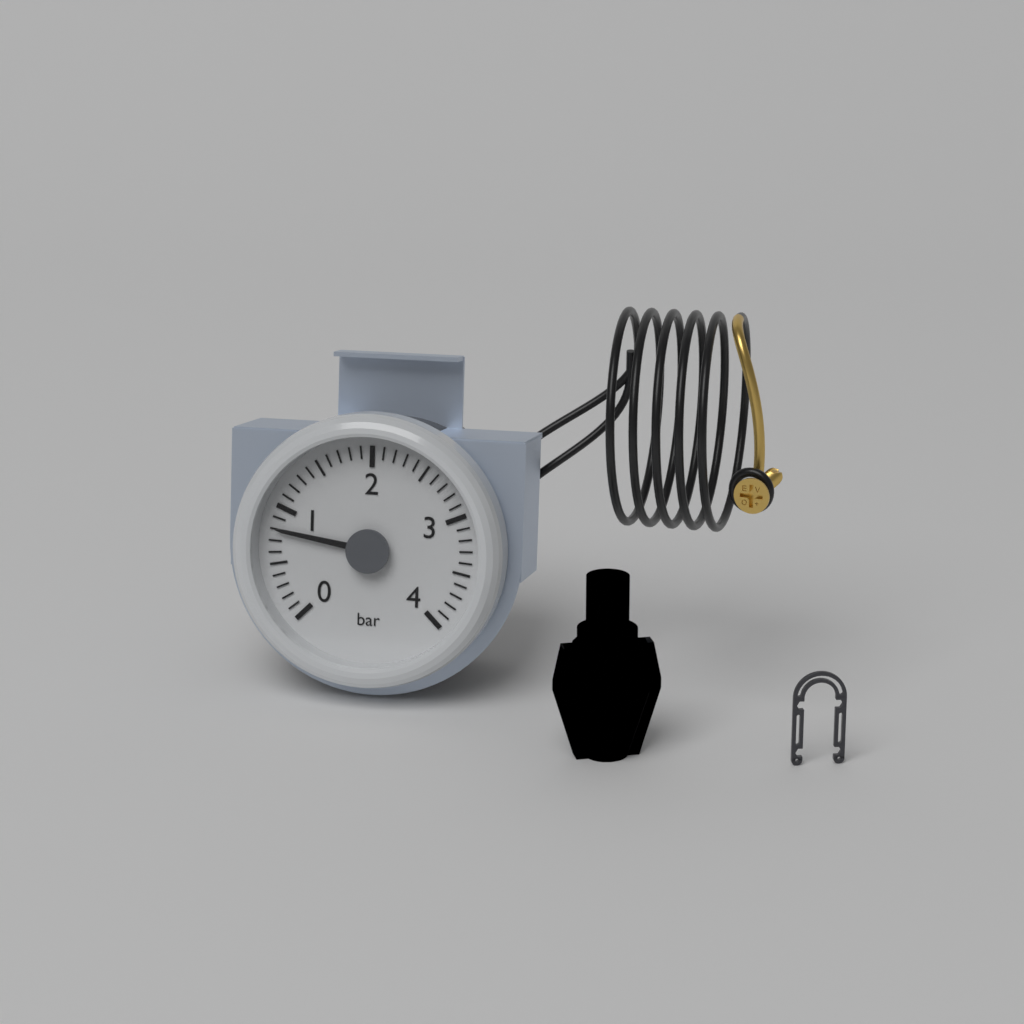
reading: 0.8 bar
